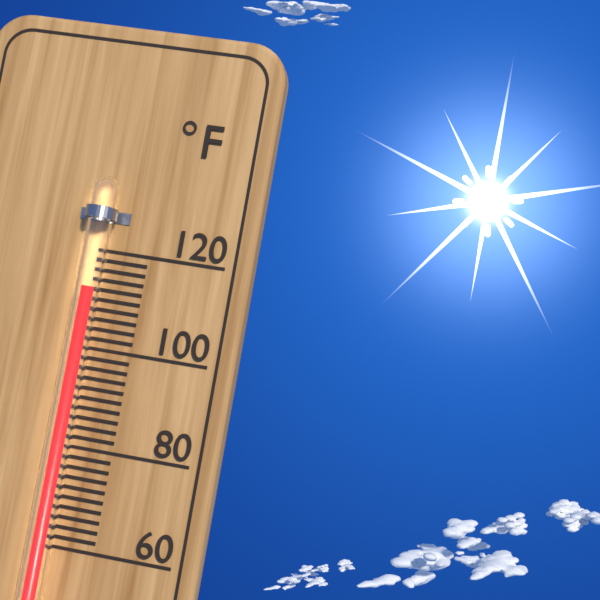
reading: 112 °F
